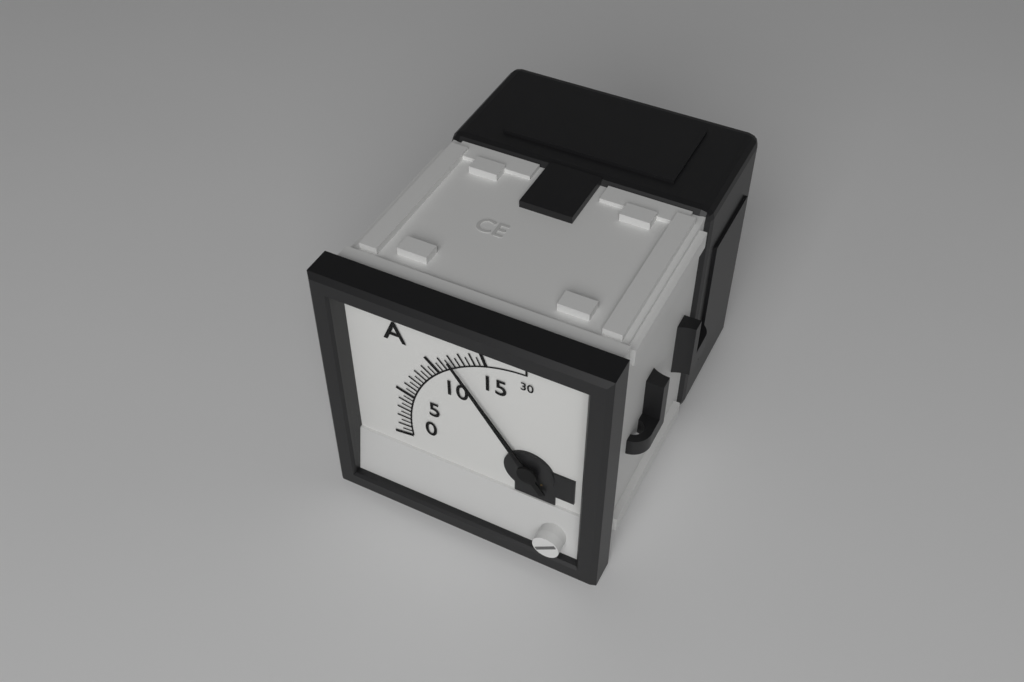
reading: 12.0 A
